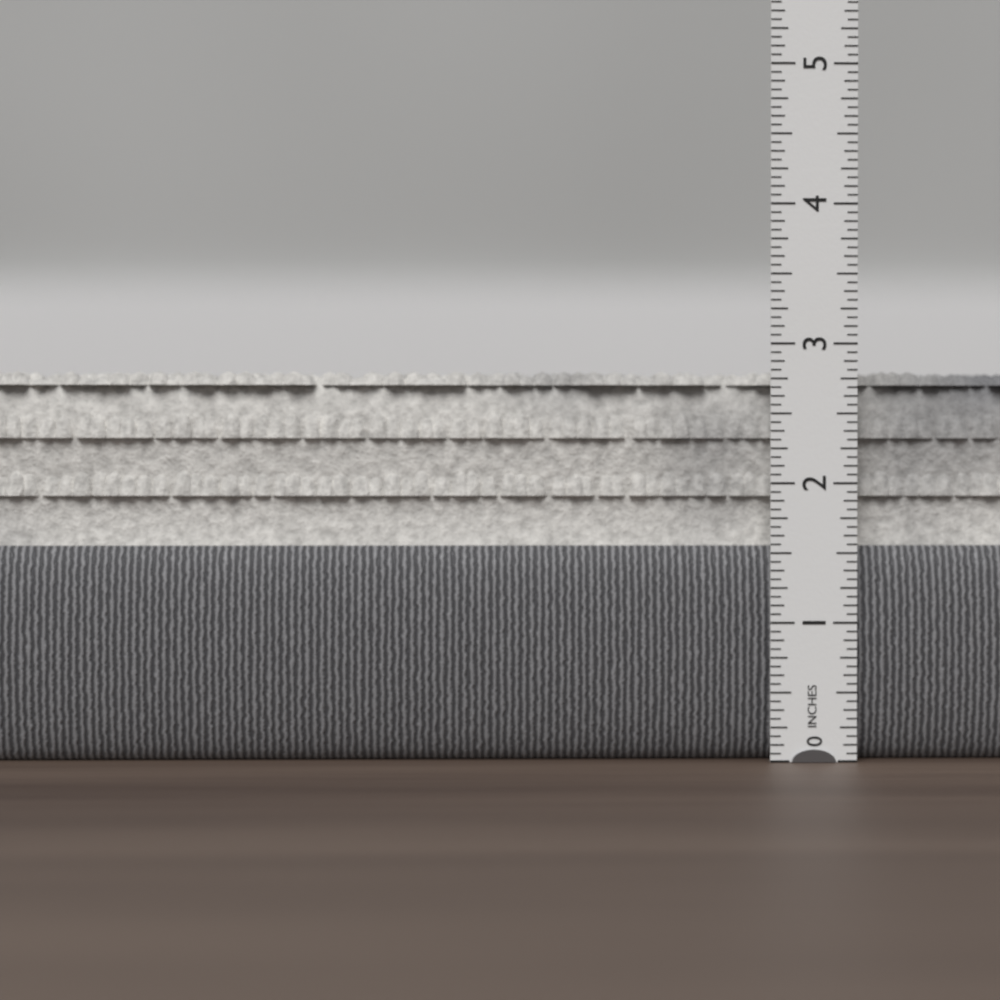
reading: 2.8125 in
